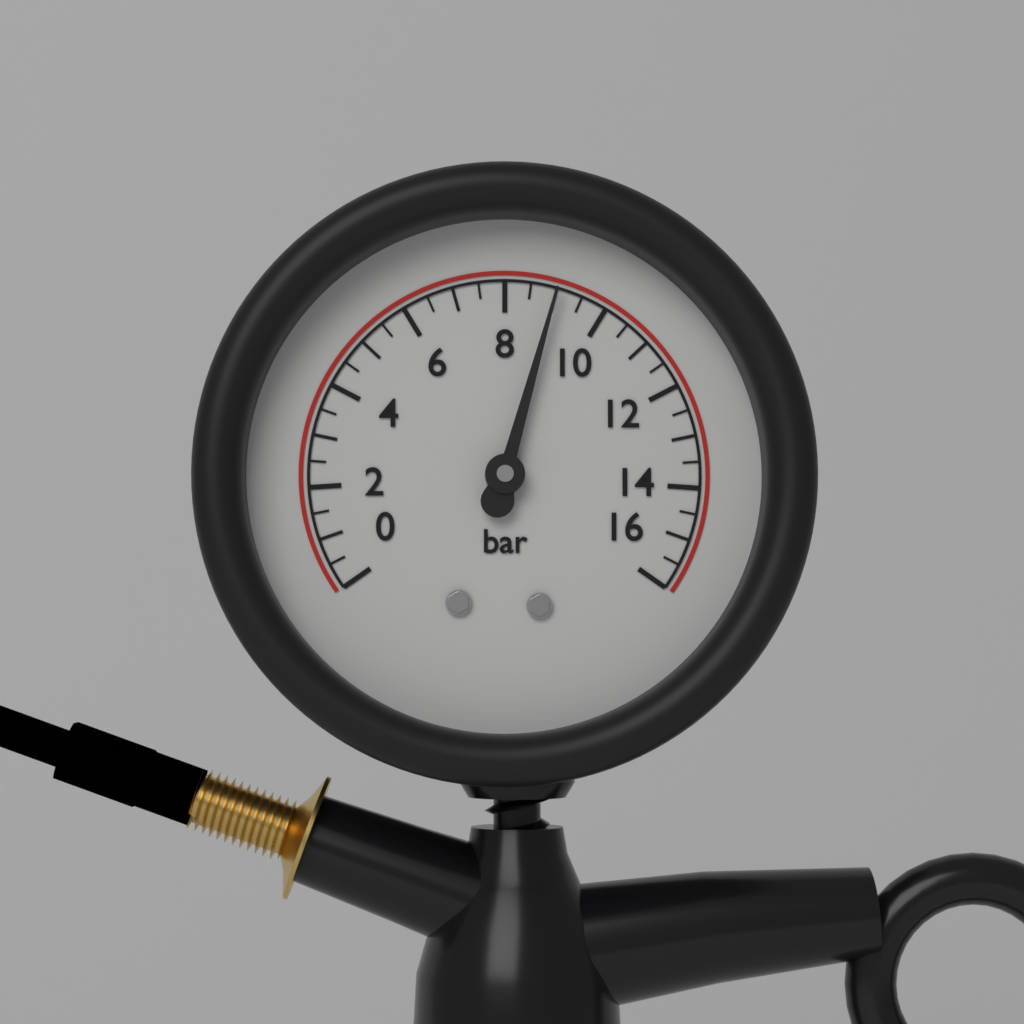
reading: 9.0 bar
